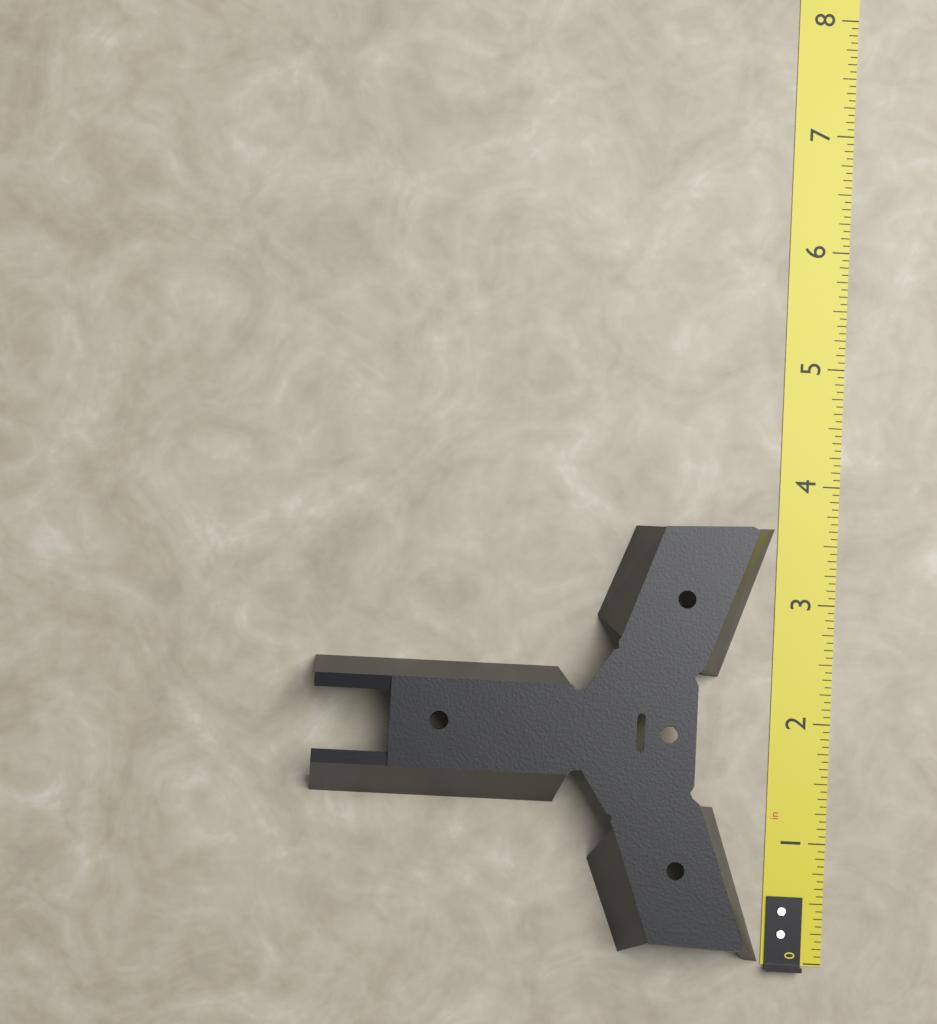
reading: 3.6250 in
